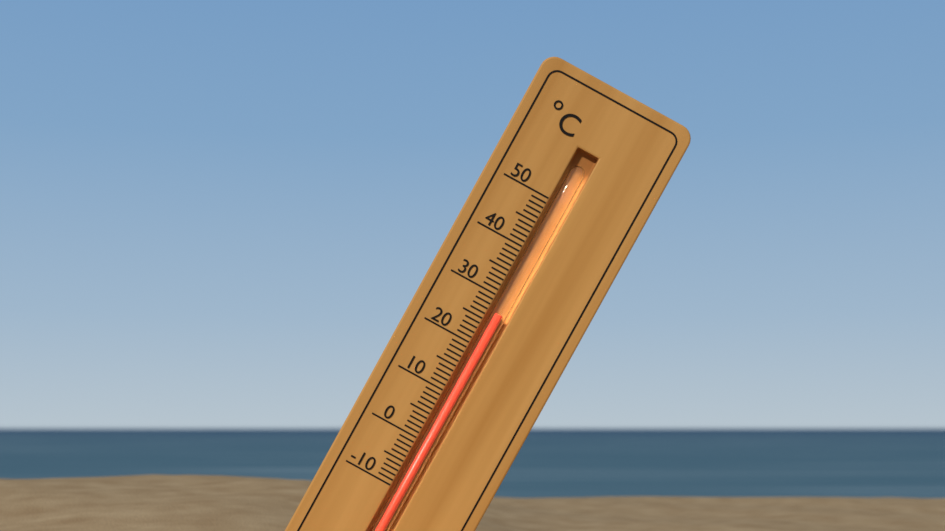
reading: 27 °C
